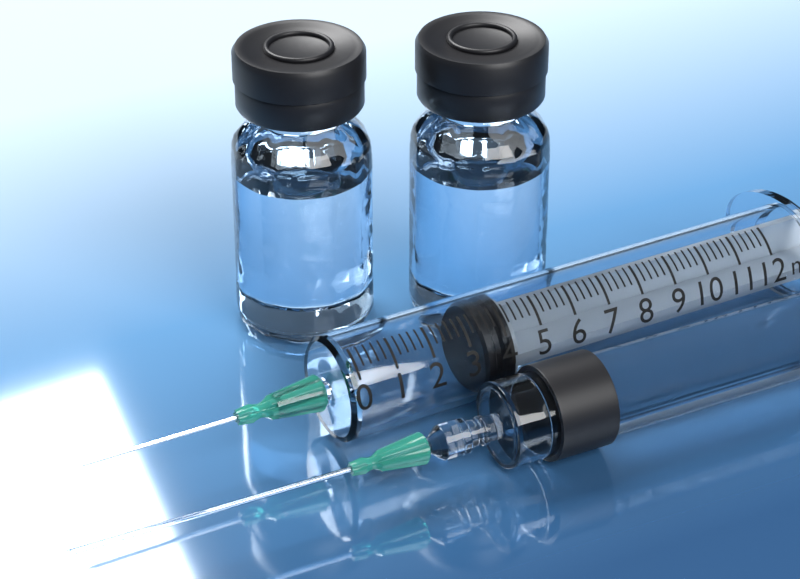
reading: 3.4 ml
